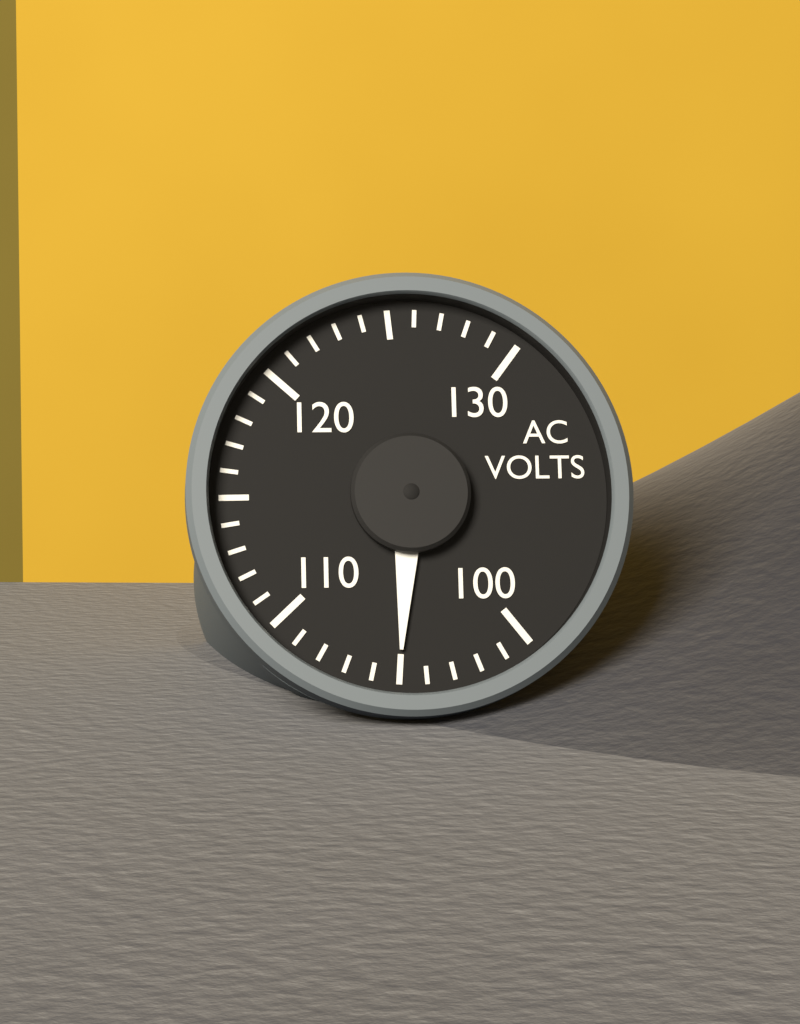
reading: 105 V
